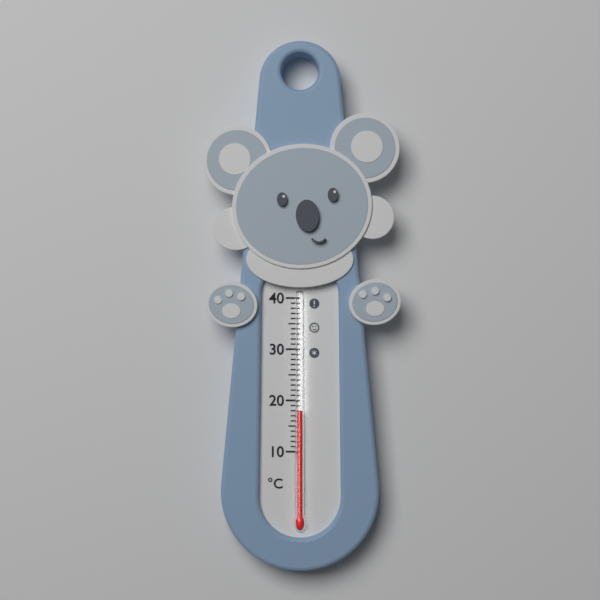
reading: 18 °C
